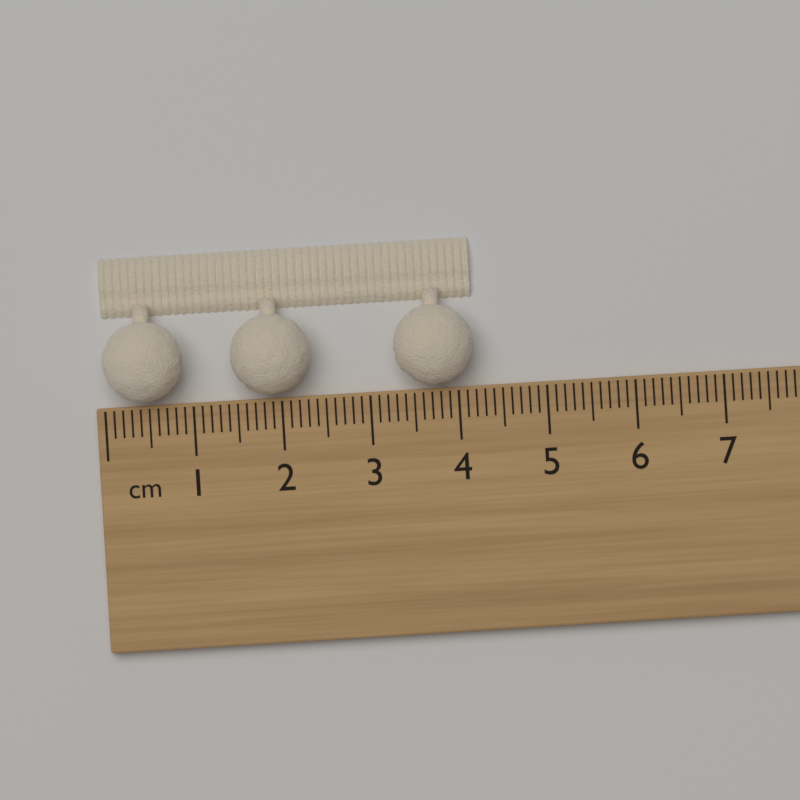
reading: 4.2 cm
